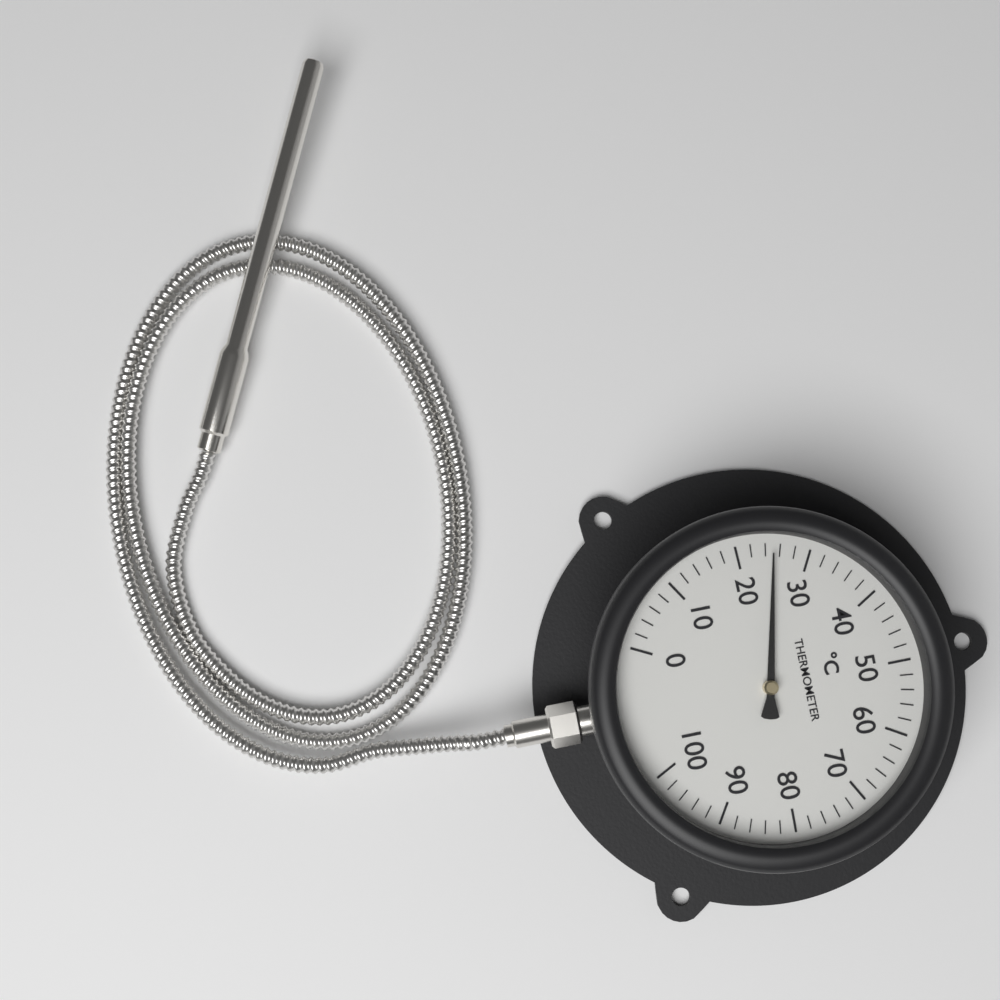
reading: 25 °C
